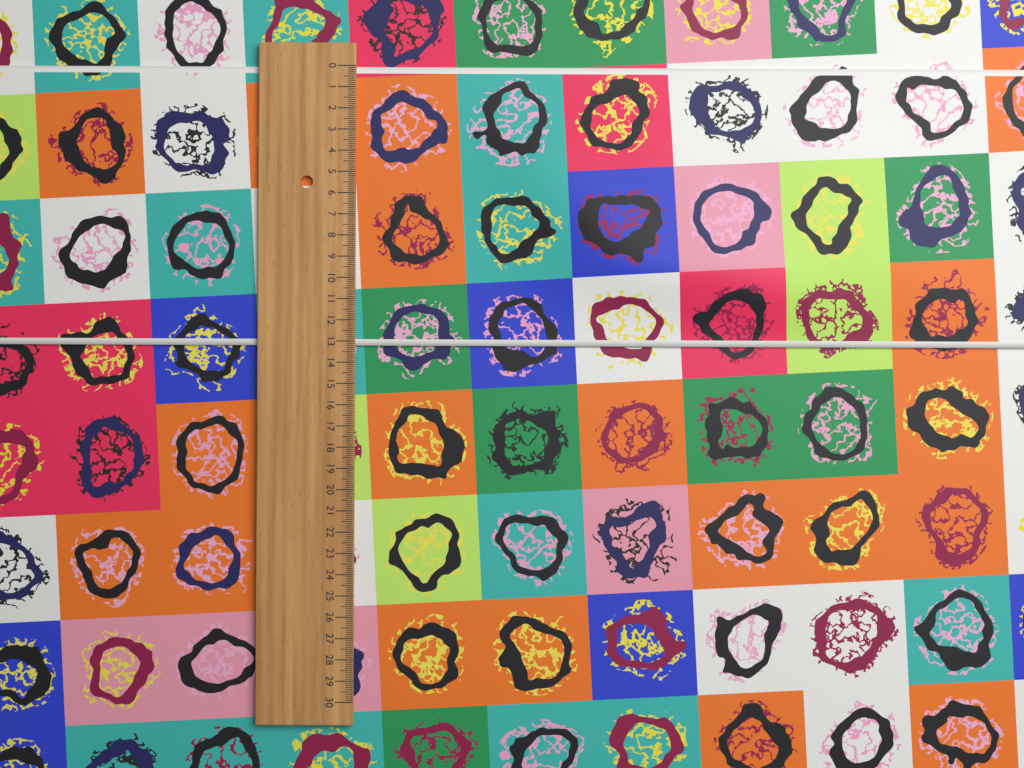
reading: 13.2 (no unit)
